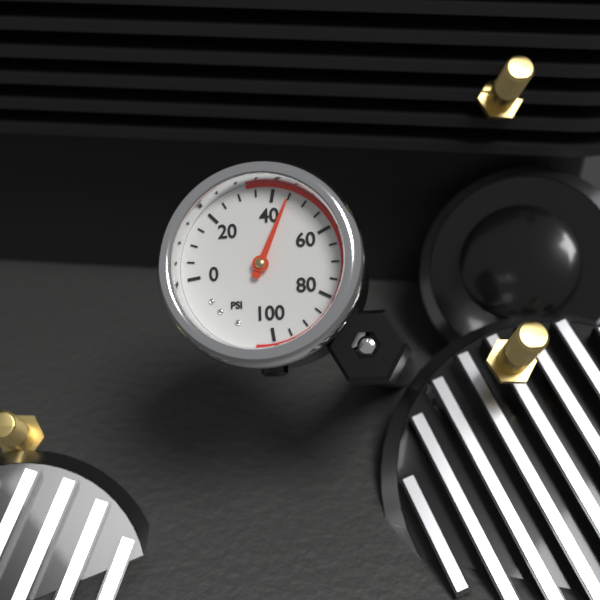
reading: 45 psi
